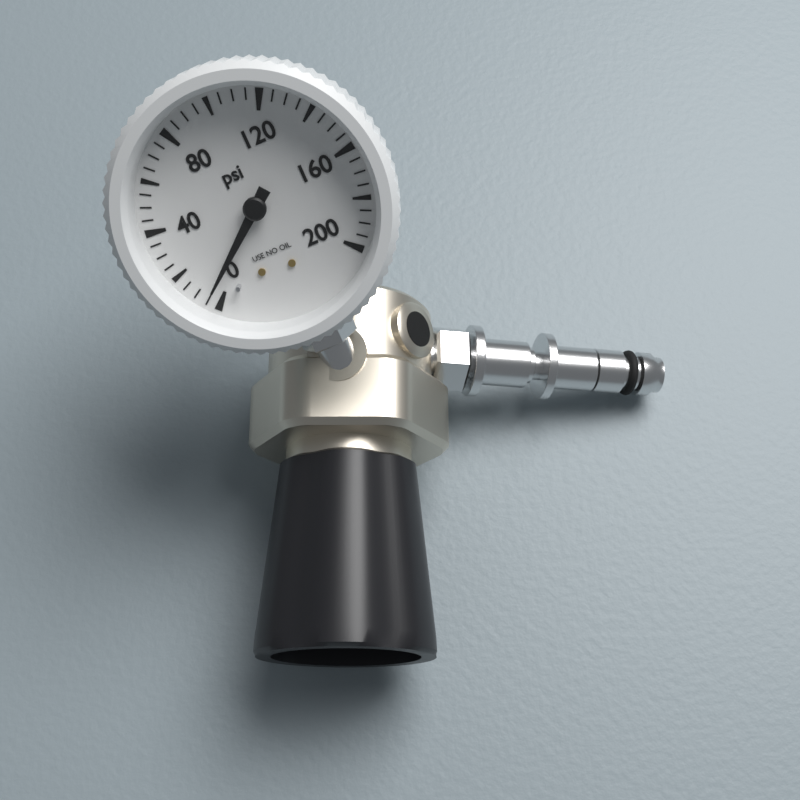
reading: 5 psi
